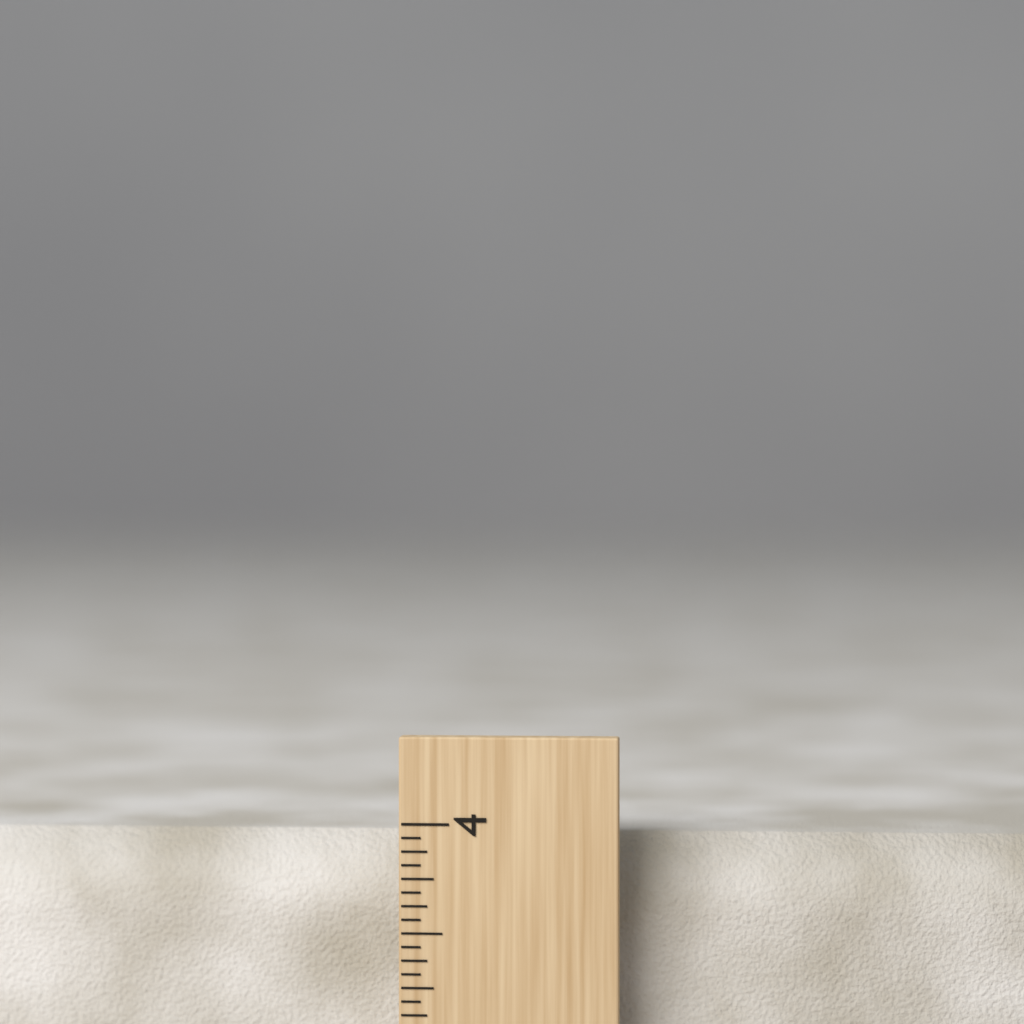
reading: 3.9375 in
